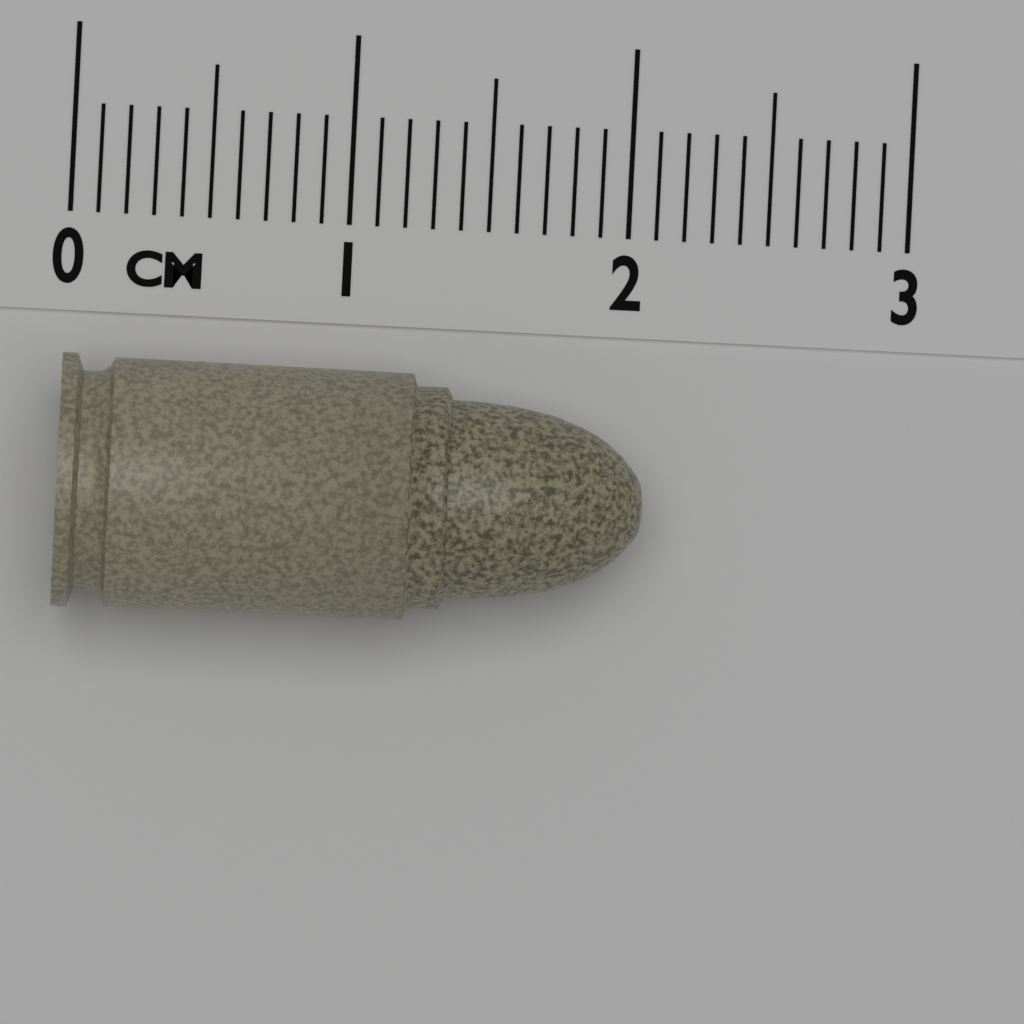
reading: 2.1 cm
